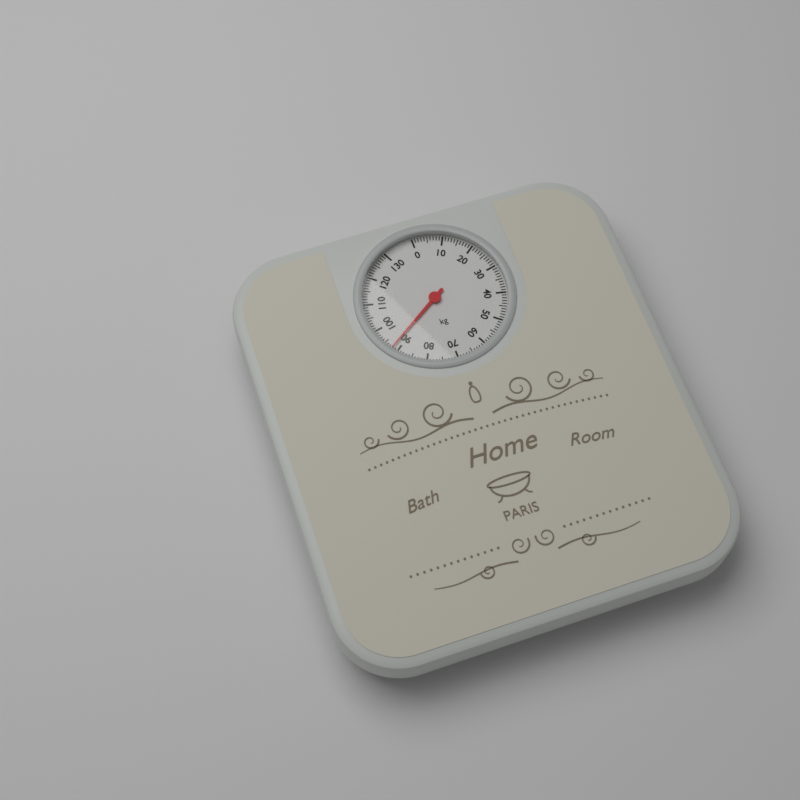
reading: 92 kg
